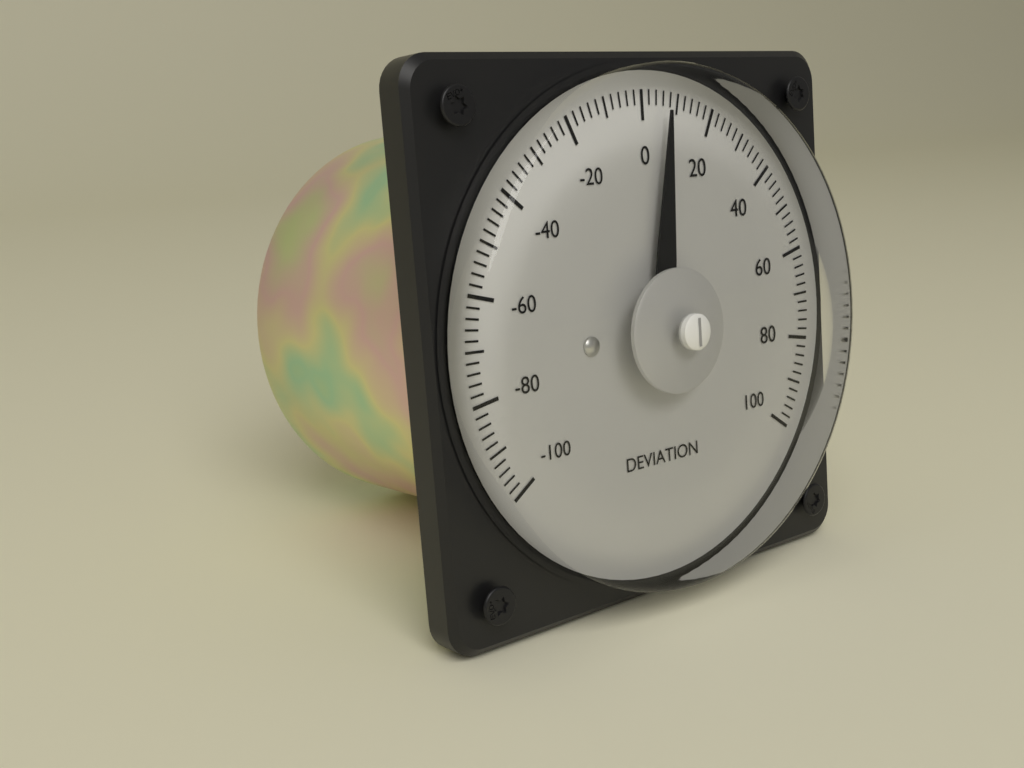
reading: 6 (no unit)
